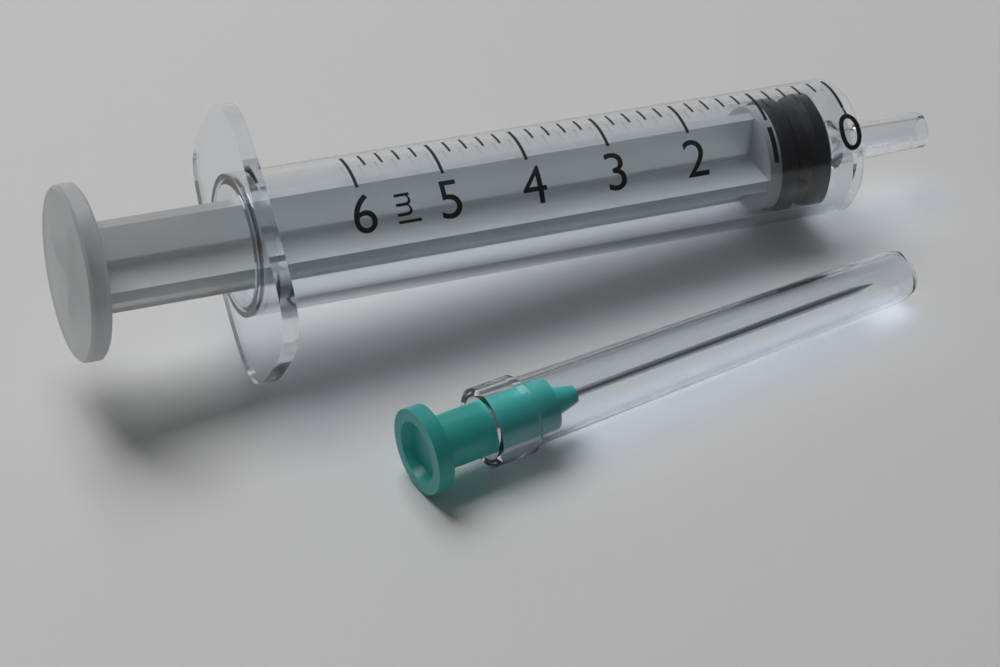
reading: 0.2 ml
